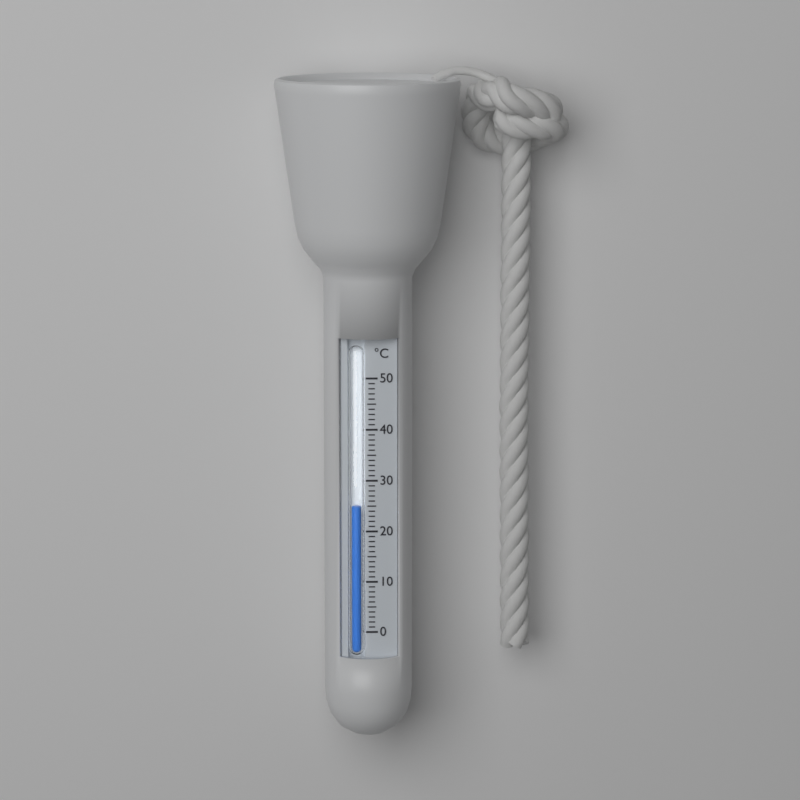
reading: 25 °C
